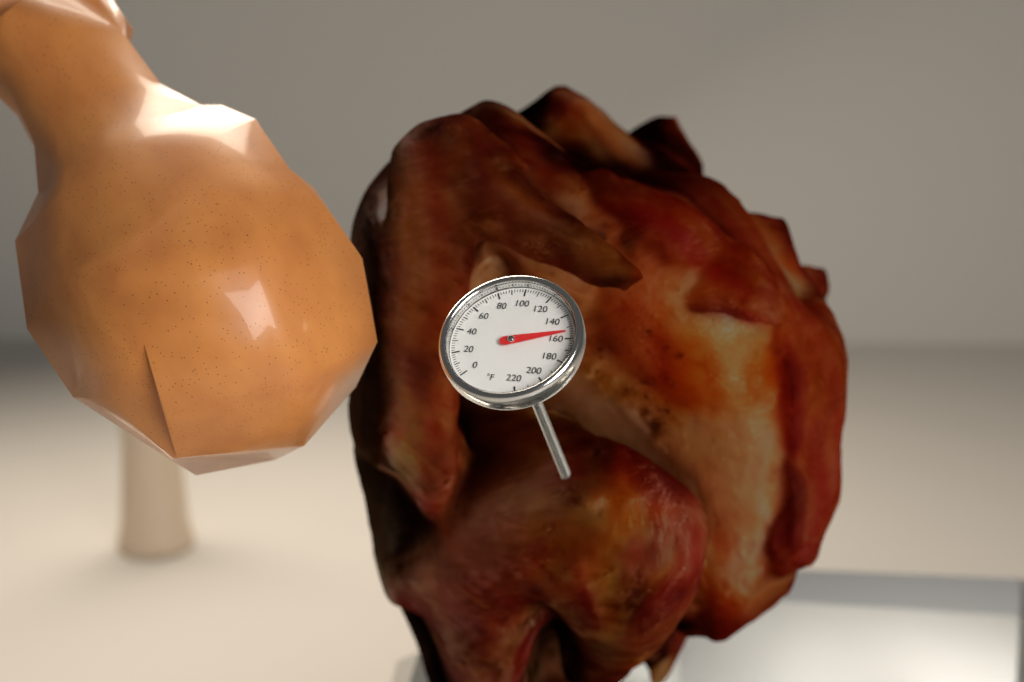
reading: 154 °F
